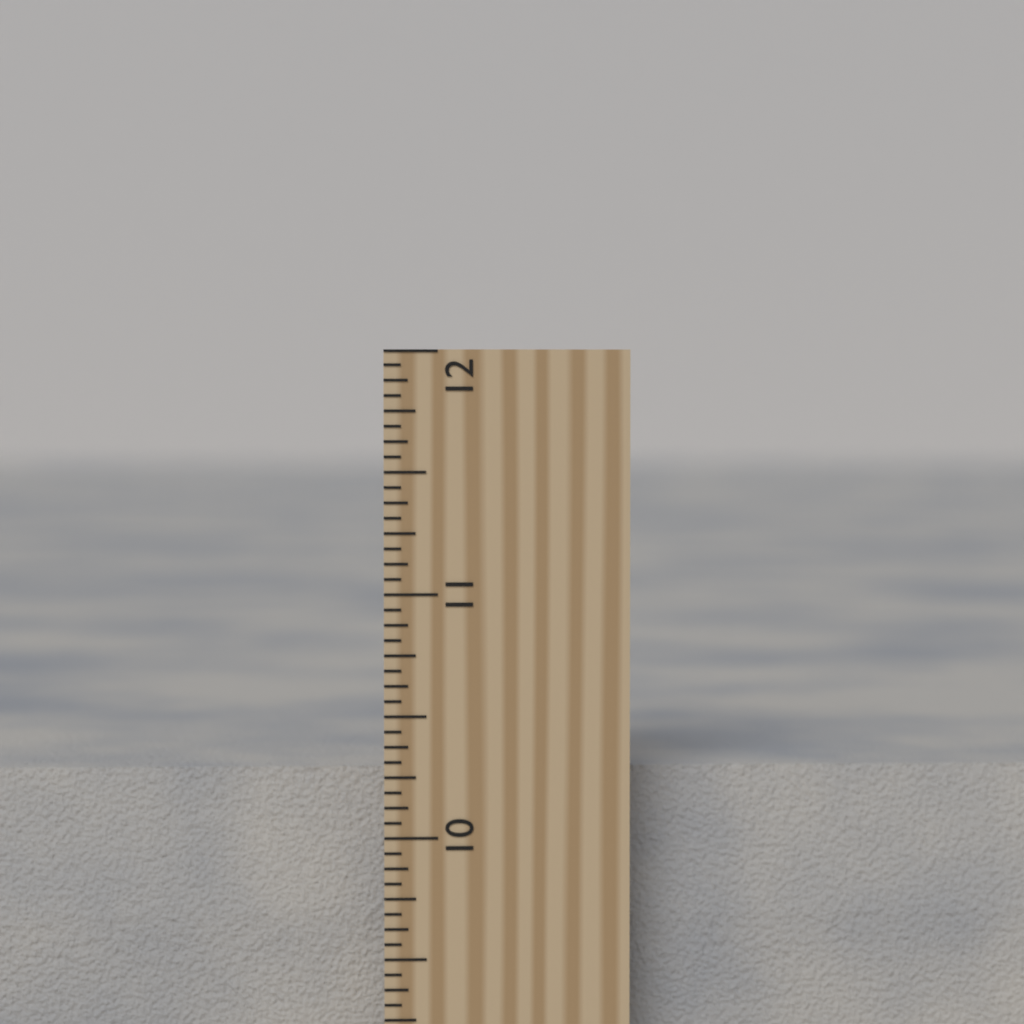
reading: 10.2500 inch
